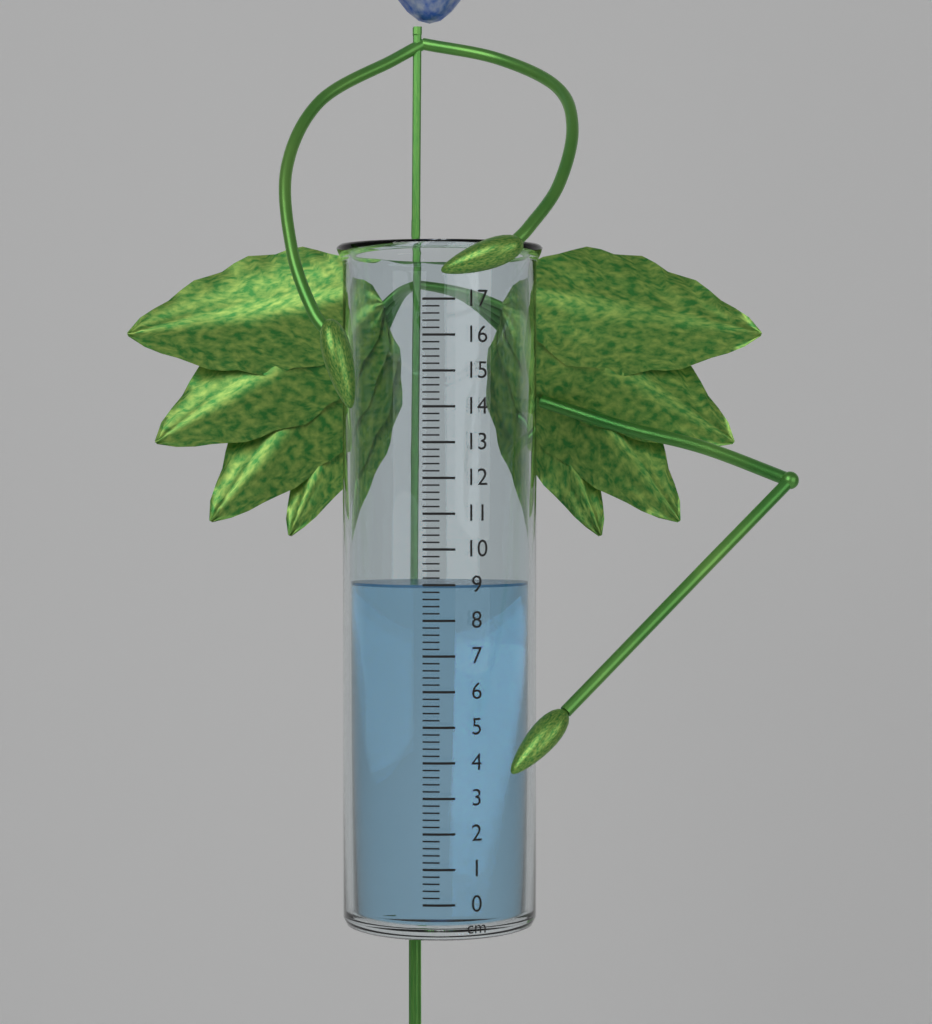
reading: 9.0 cm
